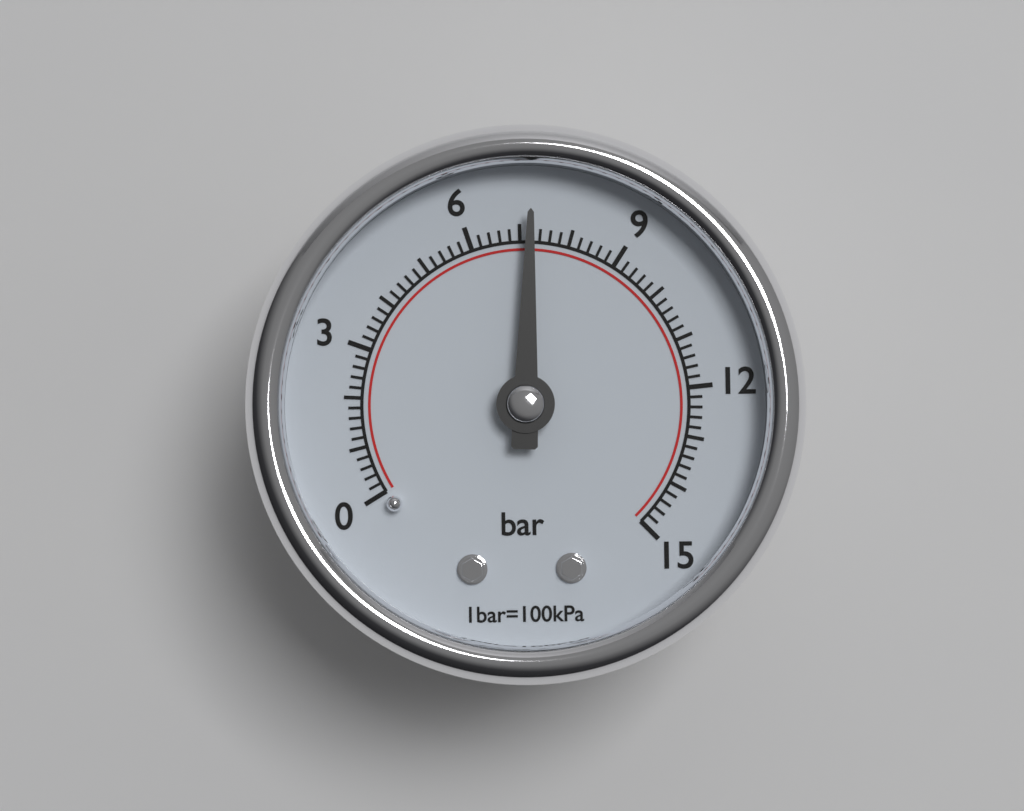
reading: 7.2 bar
